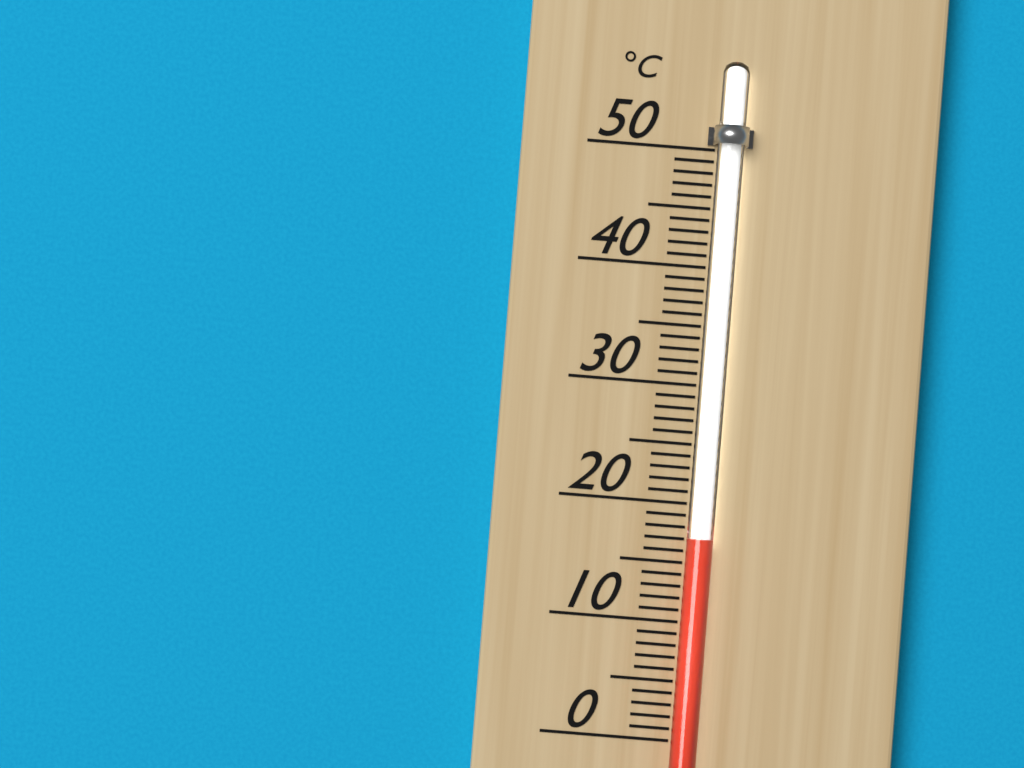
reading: 17 °C
